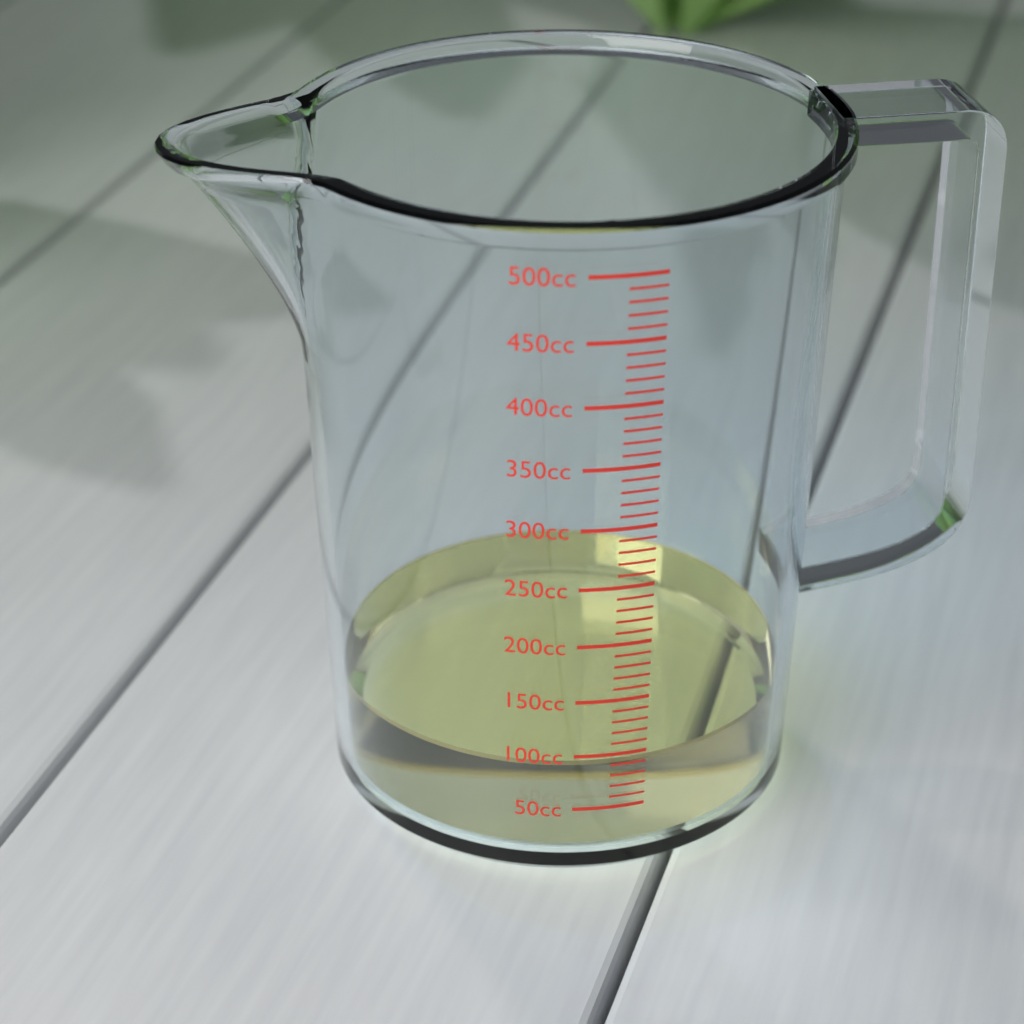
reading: 90 cc
